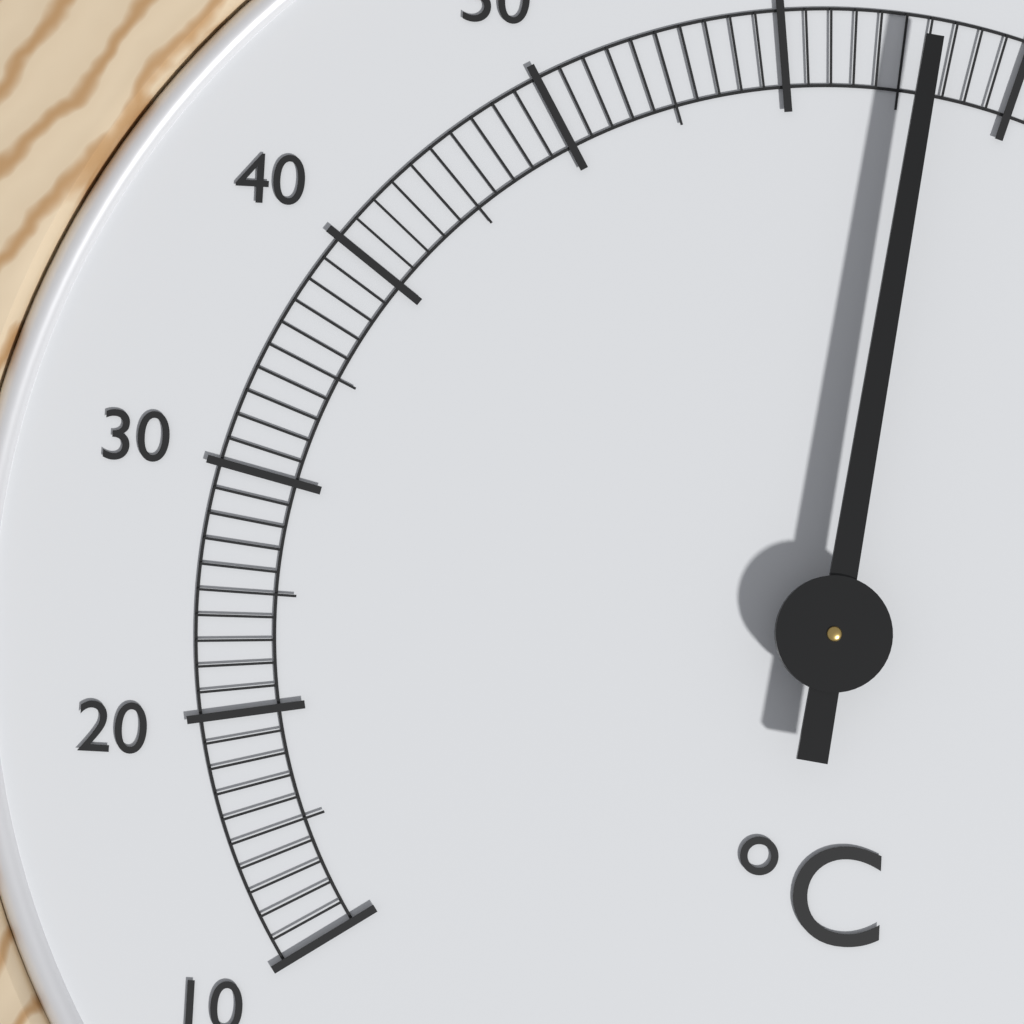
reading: 66 °C
